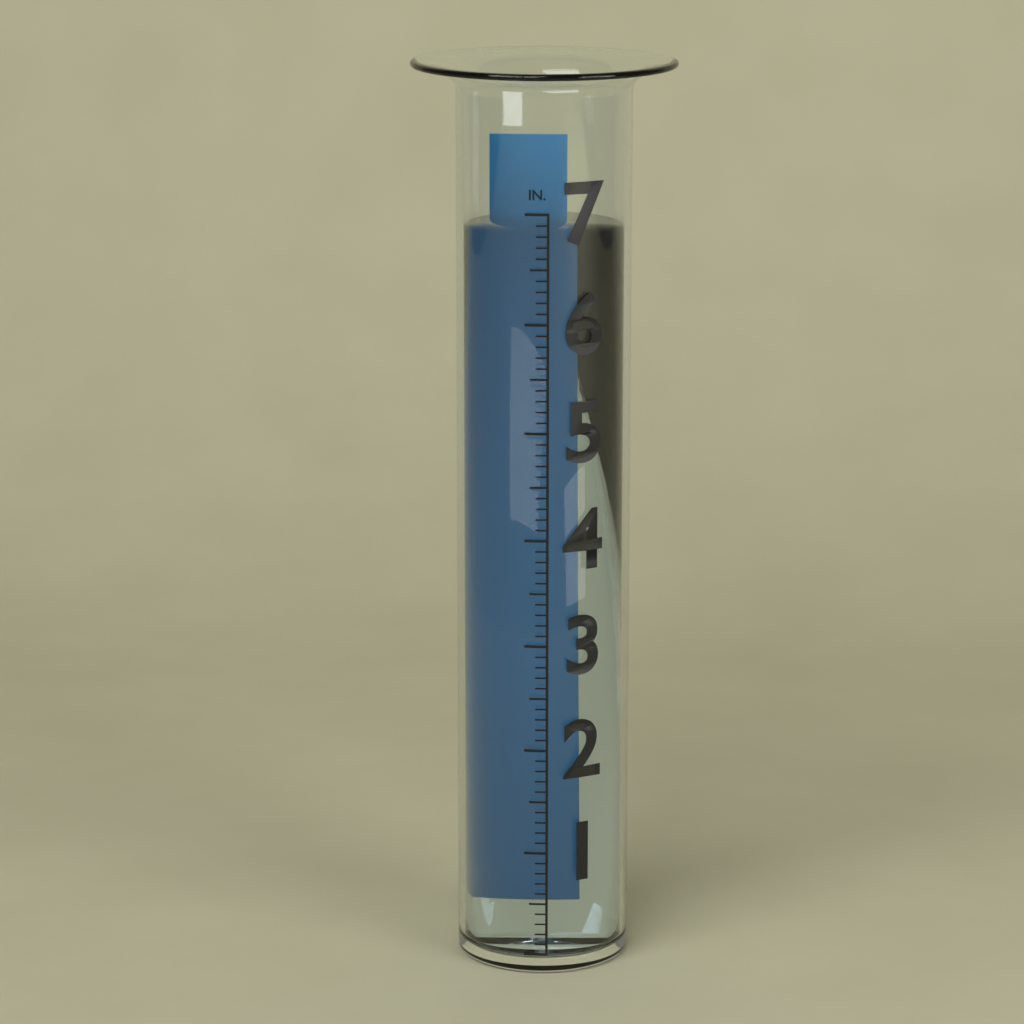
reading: 6.8 in
